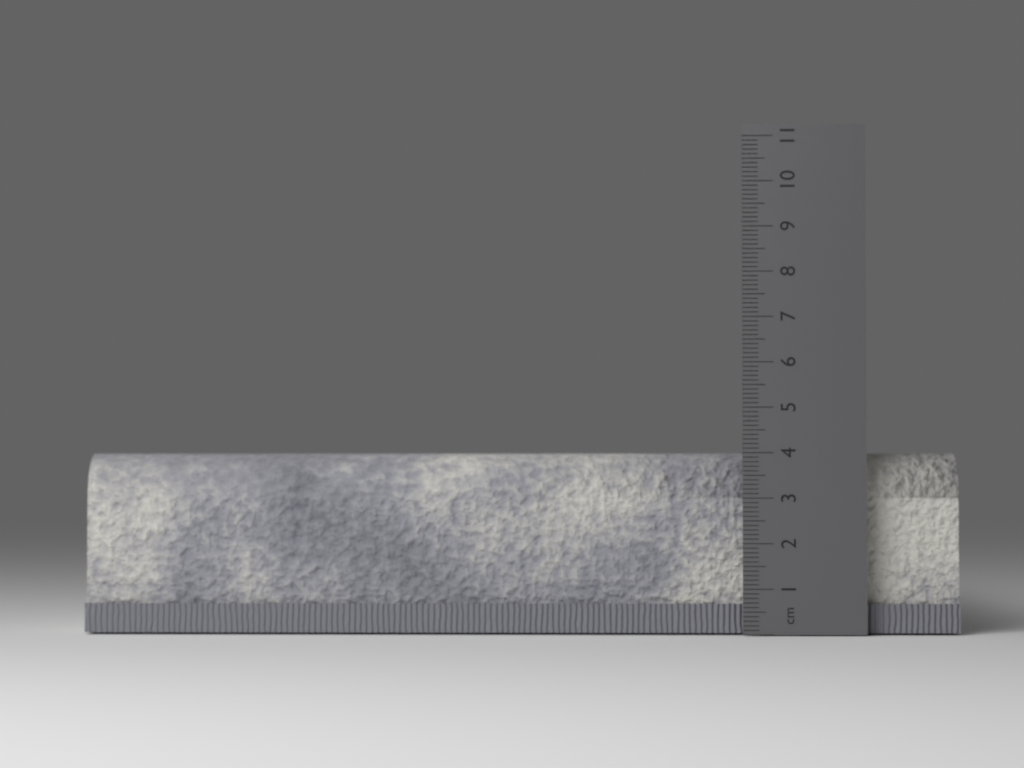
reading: 4.0 cm
